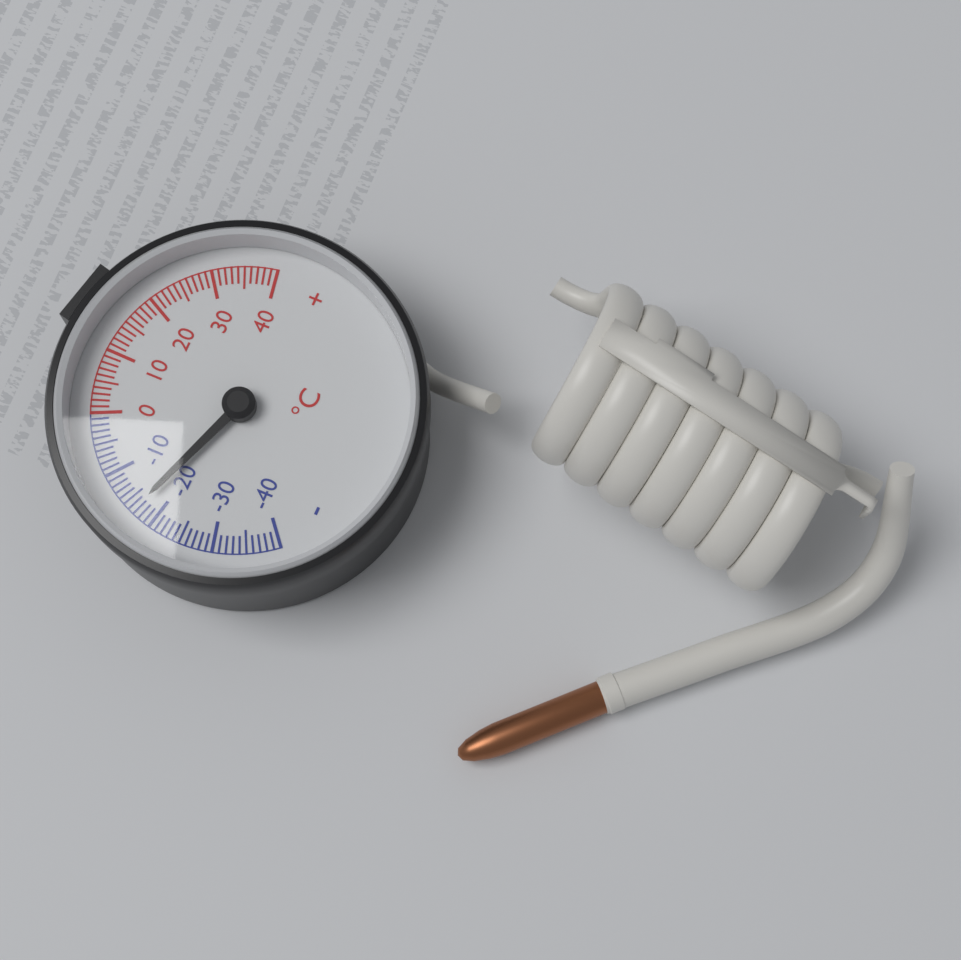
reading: -17 °C
